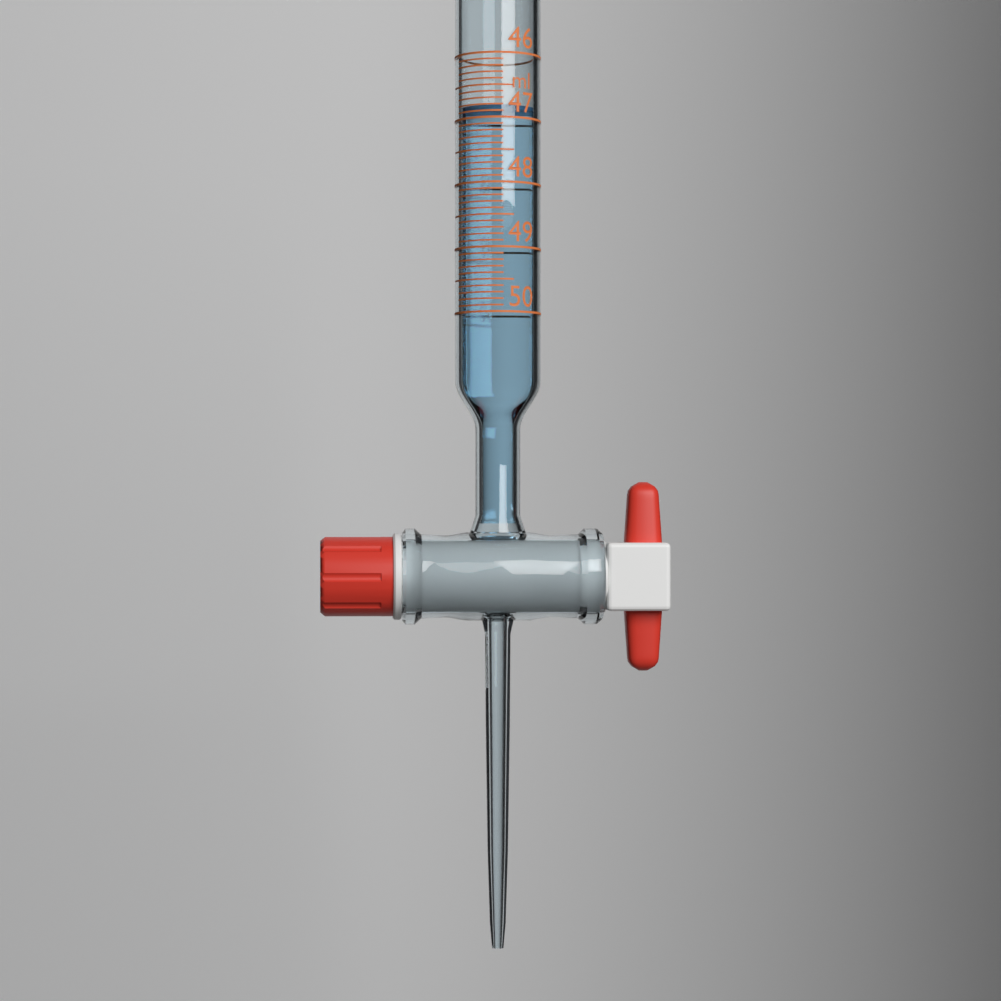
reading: 46.8 ml
